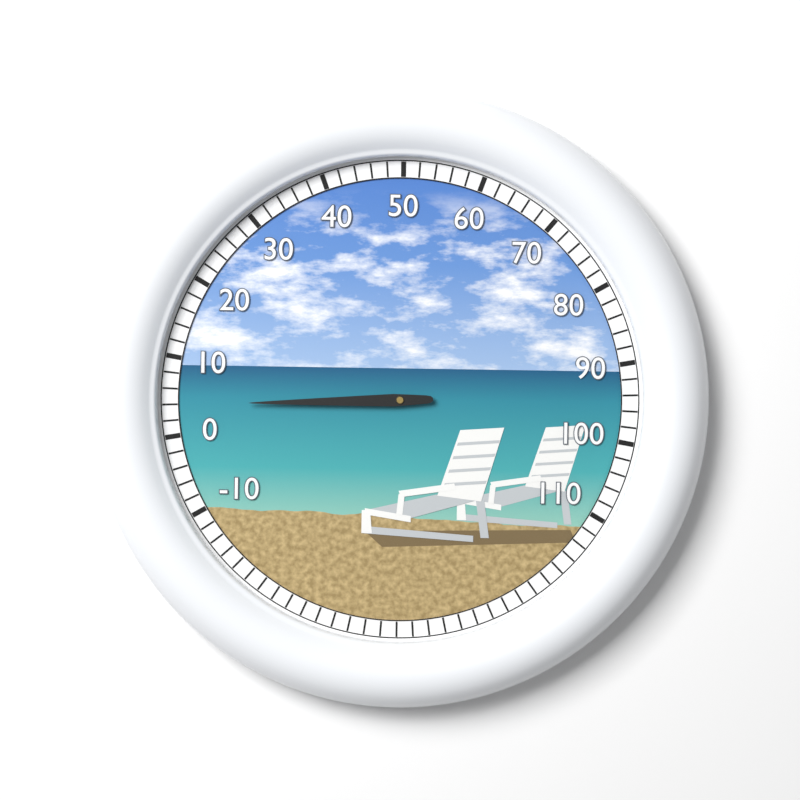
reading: 4 (no unit)
